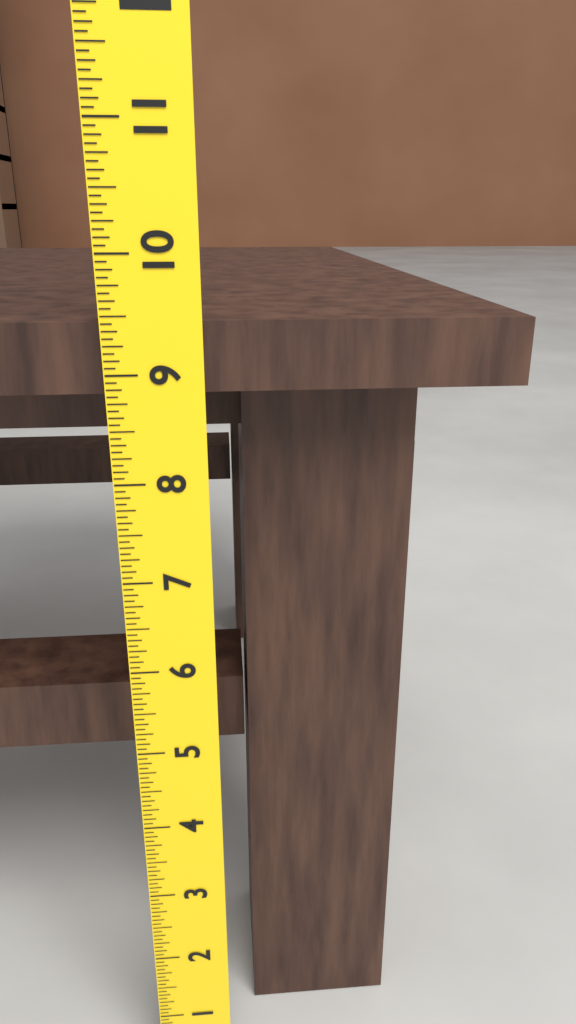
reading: 9.4375 (no unit)
